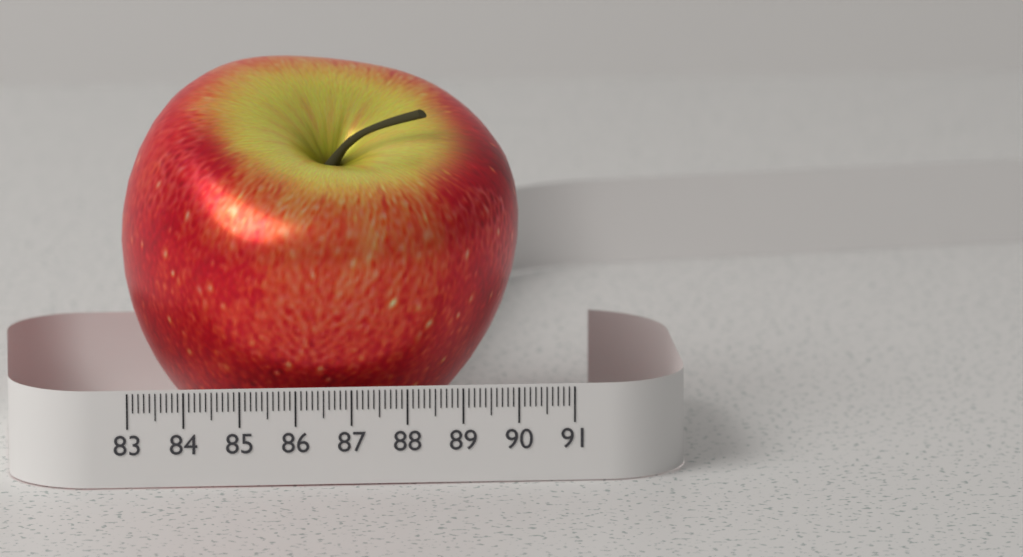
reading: 90.2 (no unit)
